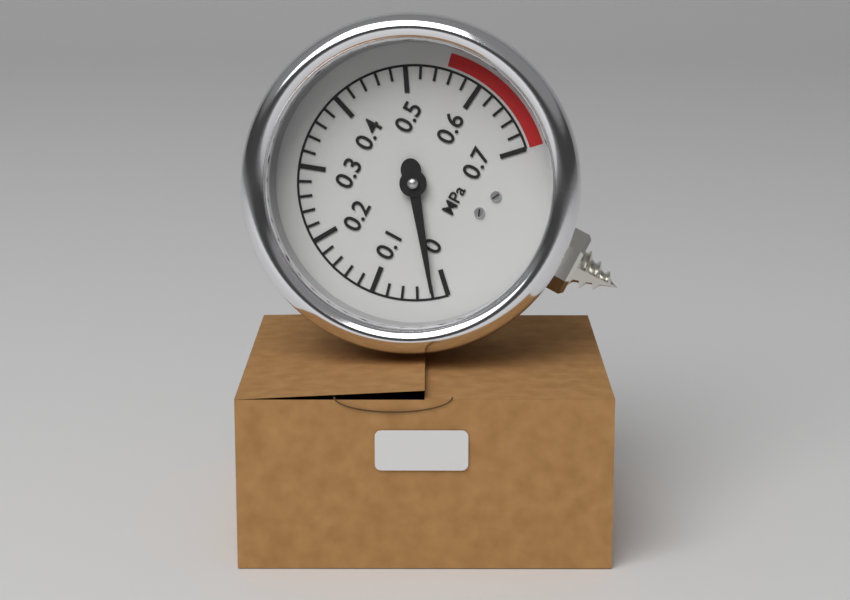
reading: 0.02 MPa
